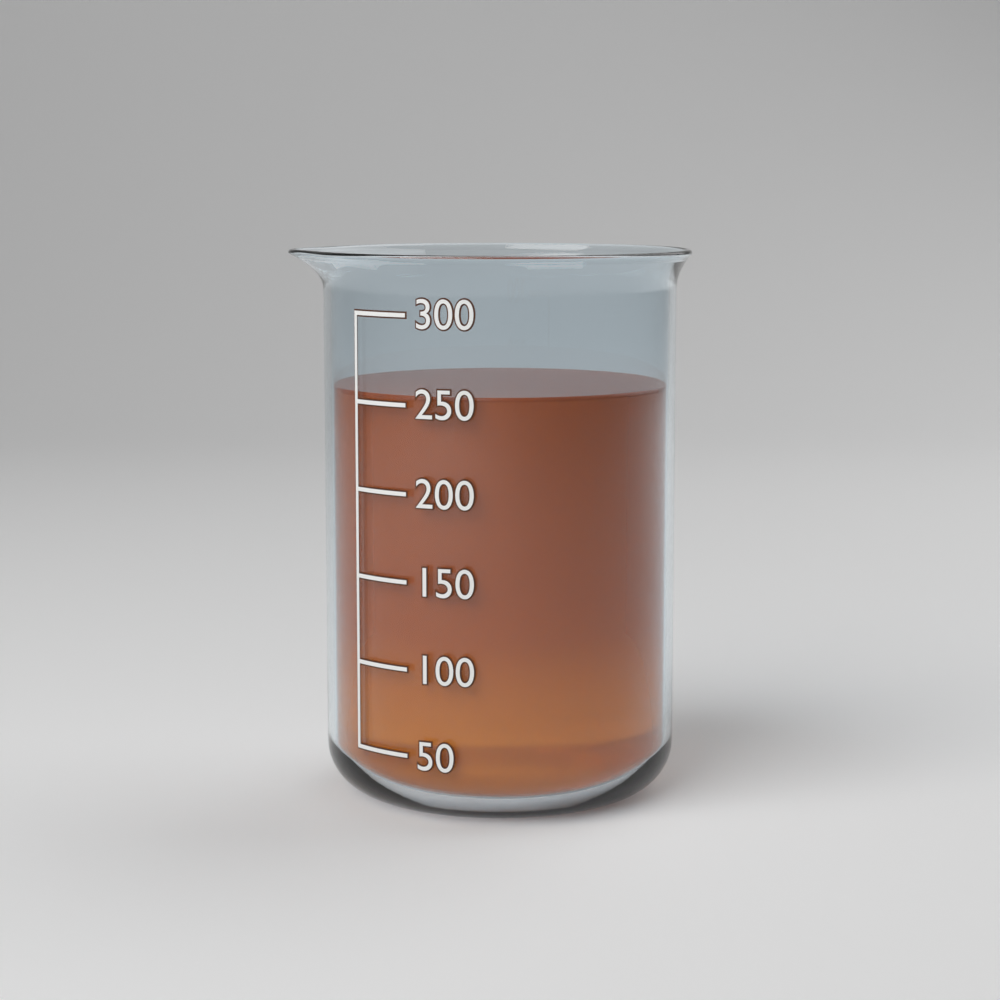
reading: 255 (no unit)
